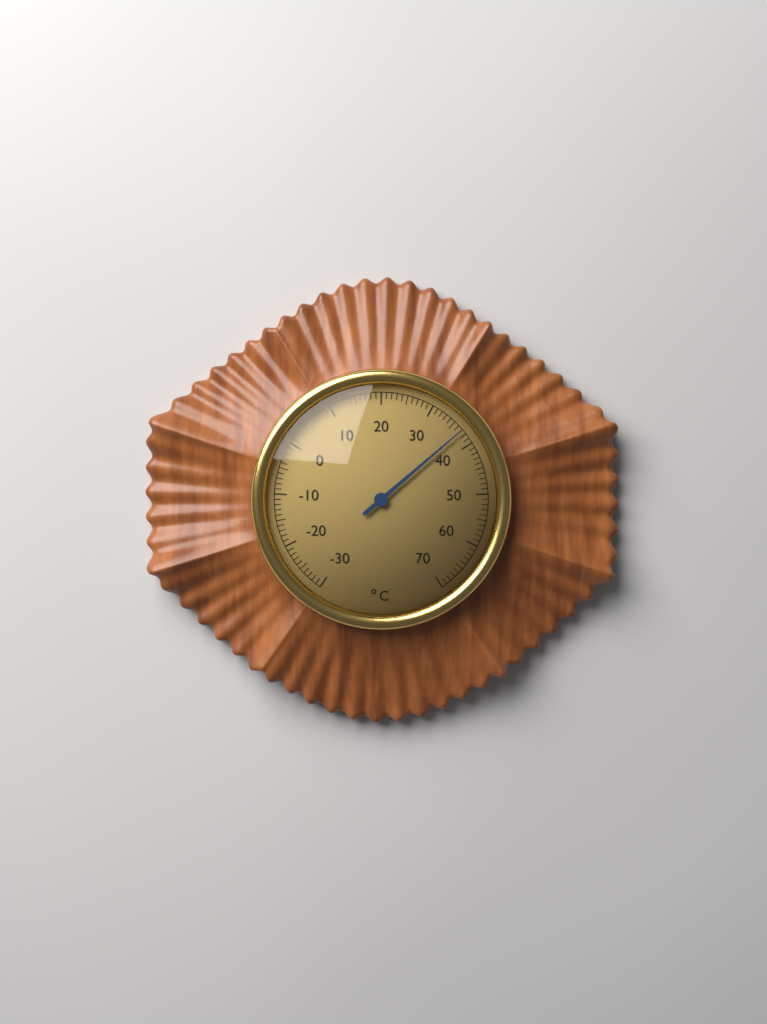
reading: 37 °C
